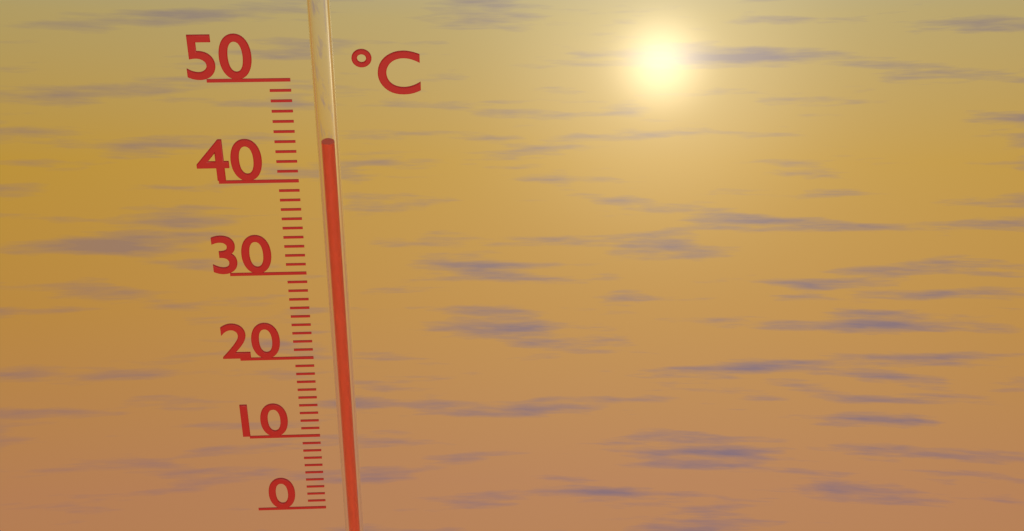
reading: 44 °C
